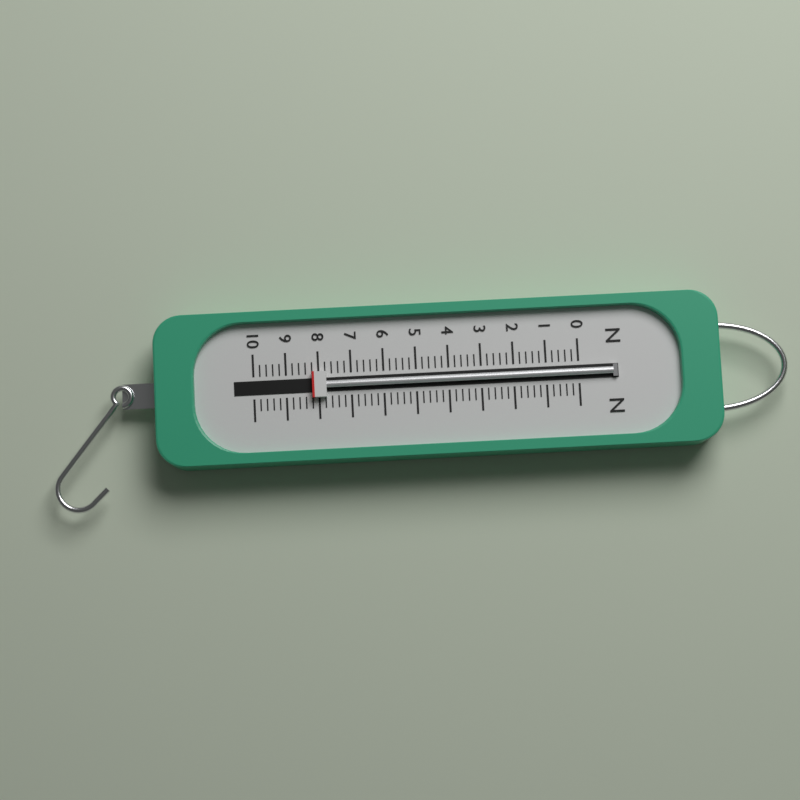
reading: 8.2 N
